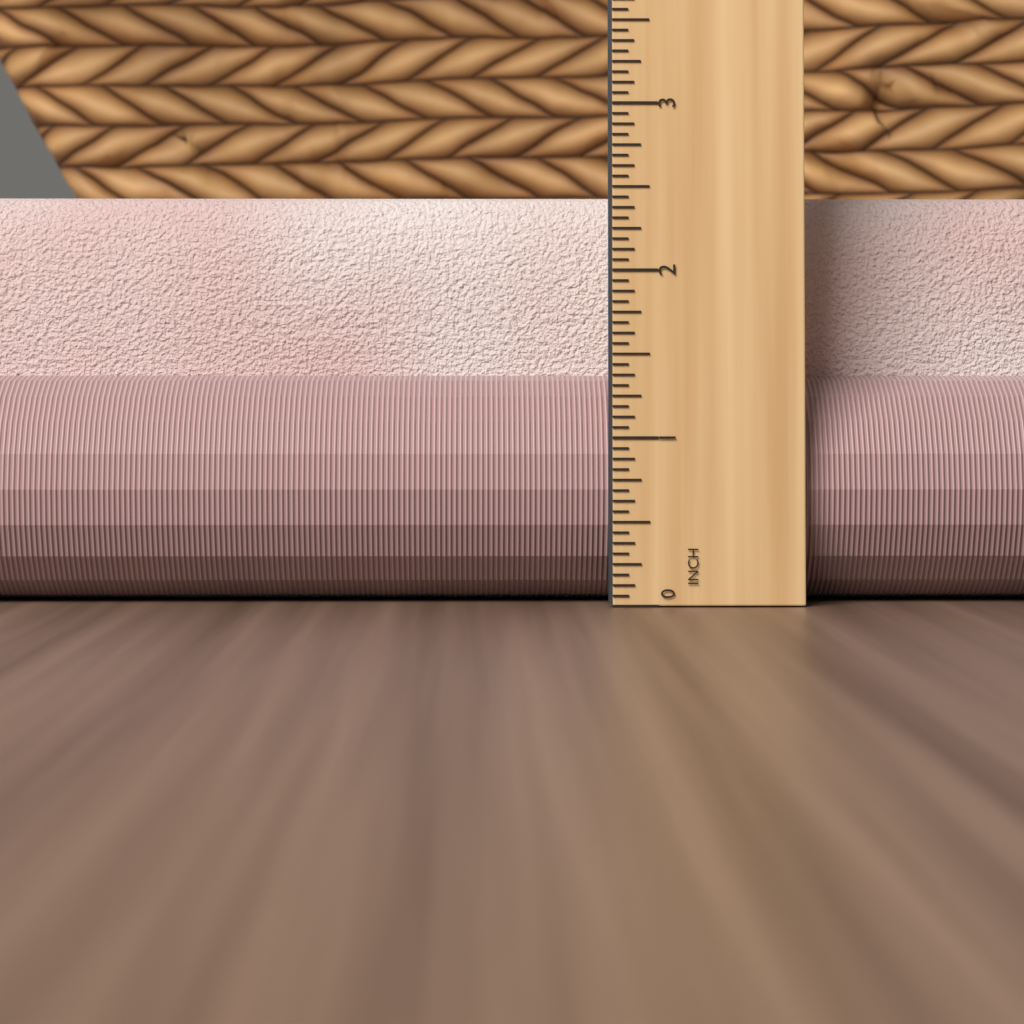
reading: 2.5000 in
